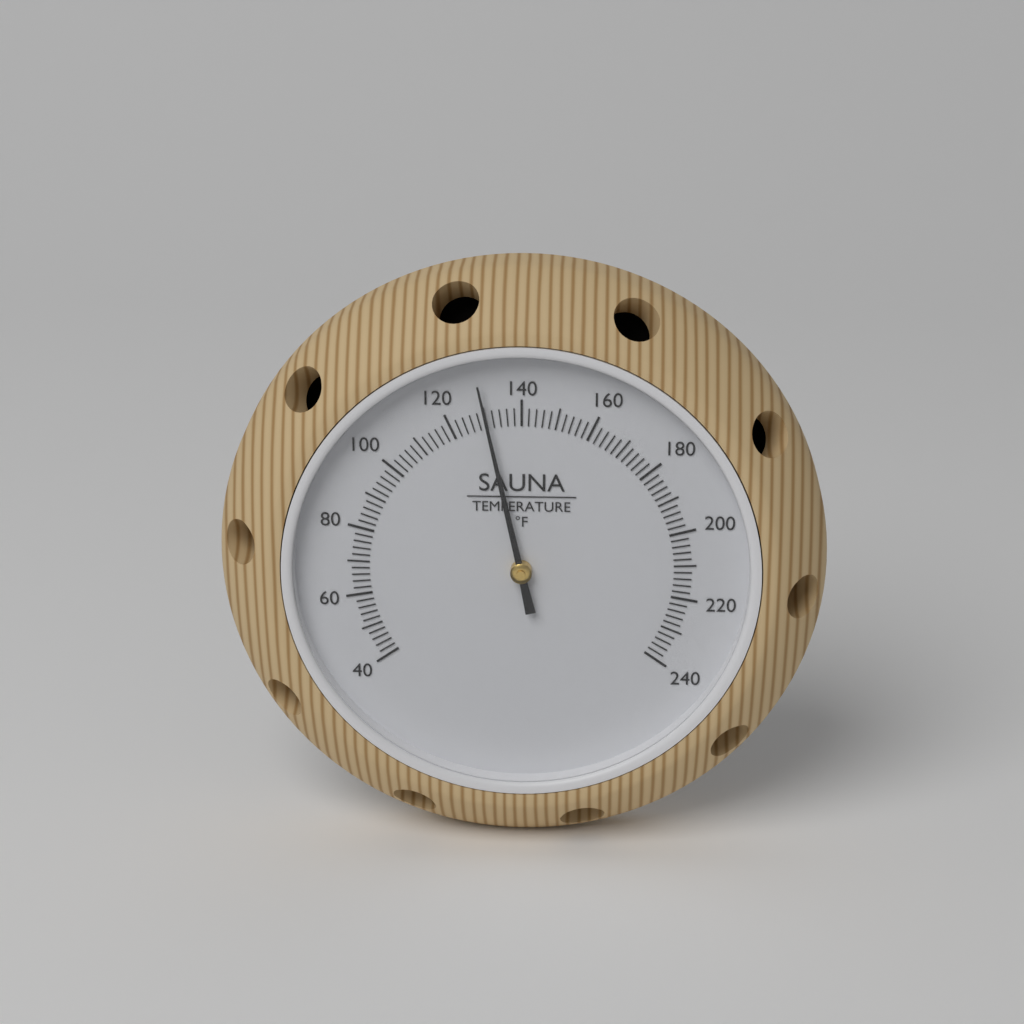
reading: 130 °F
